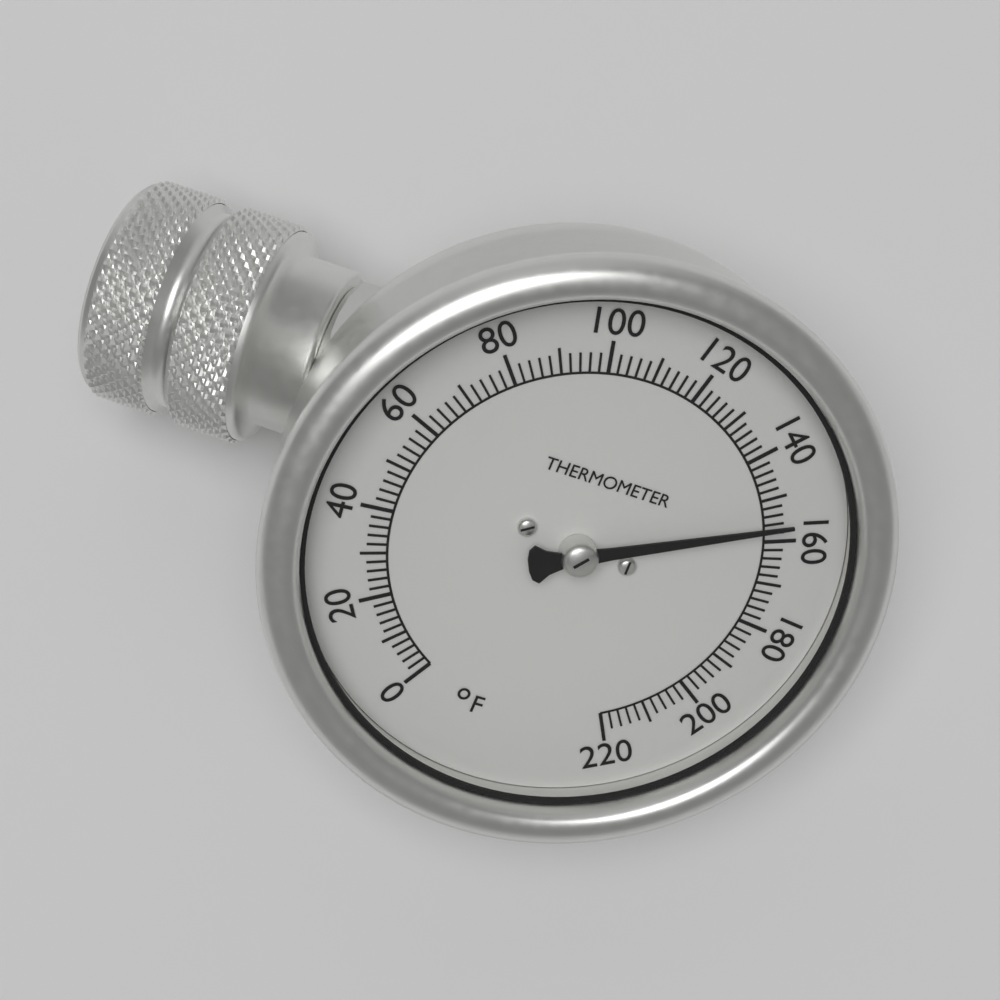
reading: 156 °F
